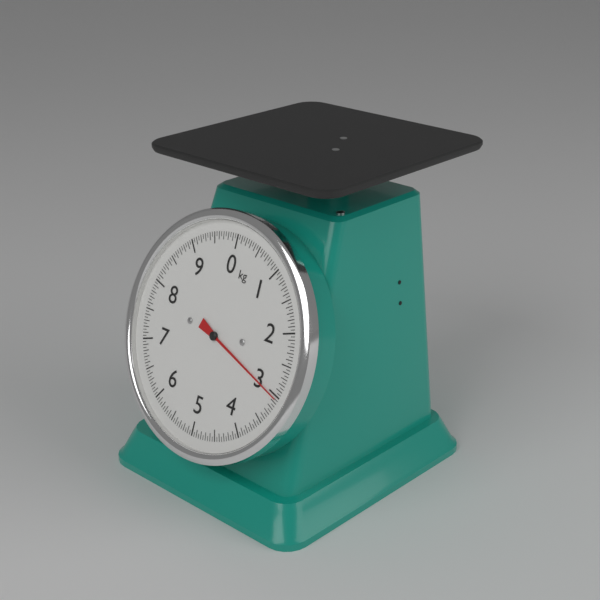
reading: 3.05 kg
